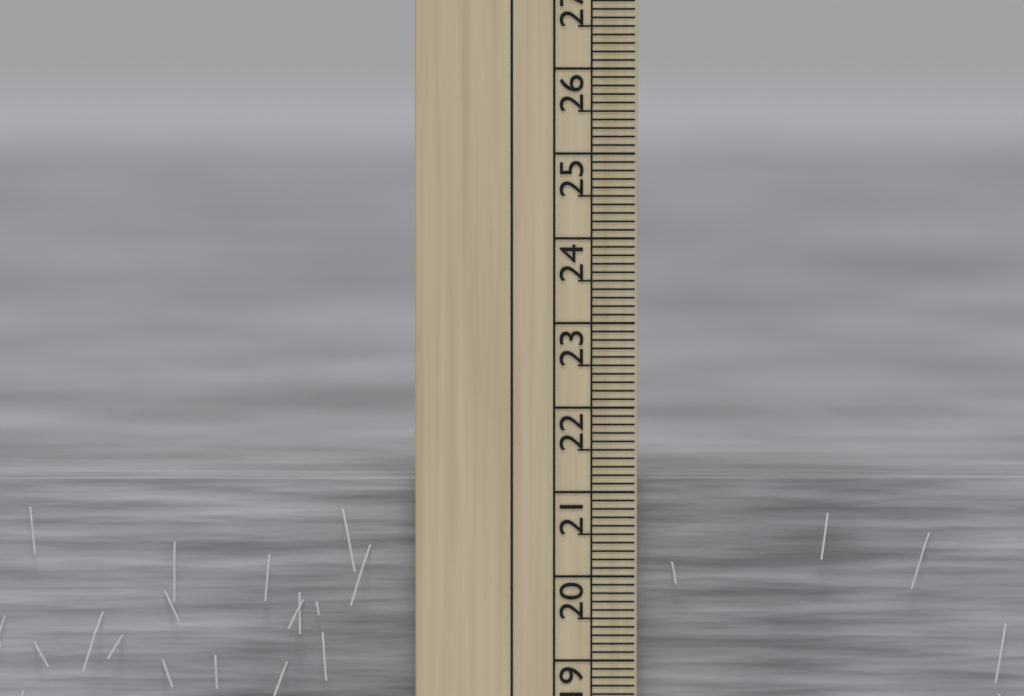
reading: 21.1 cm
